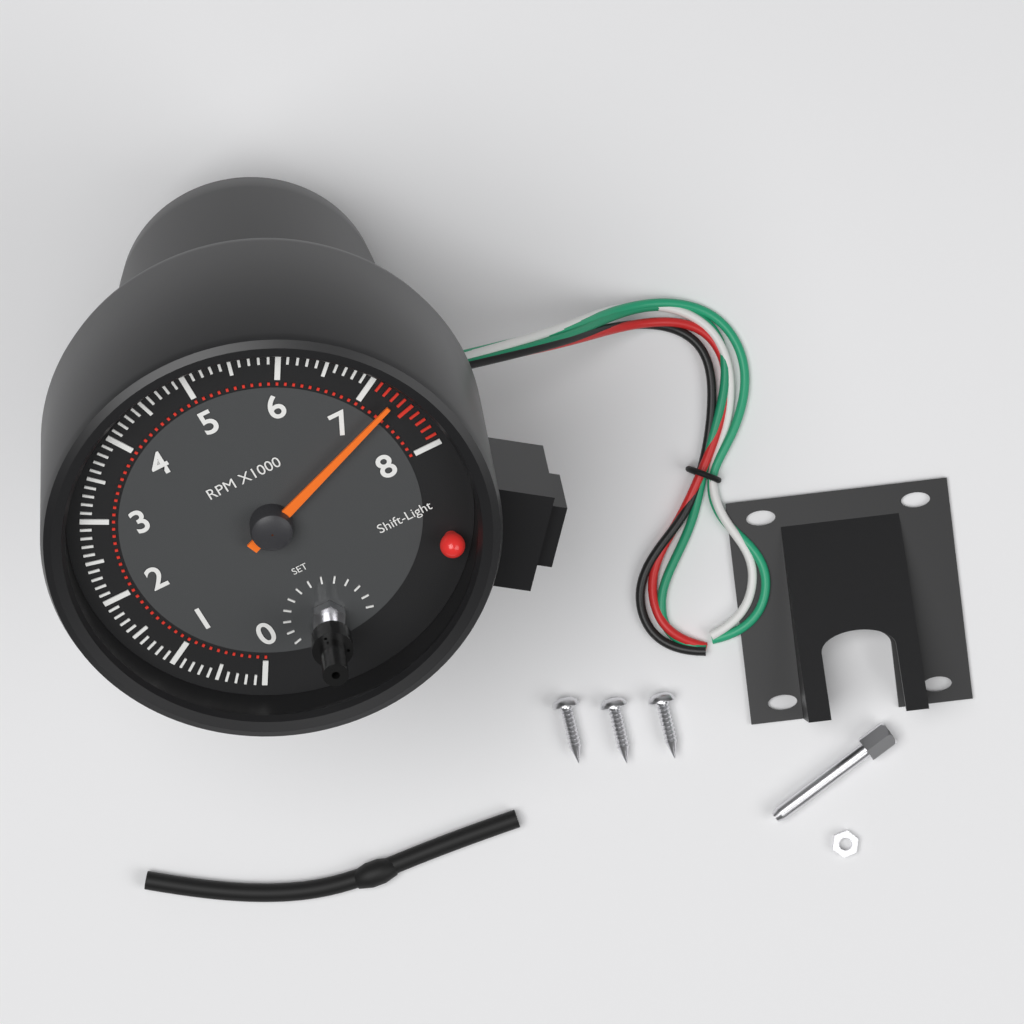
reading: 7300 RPM
